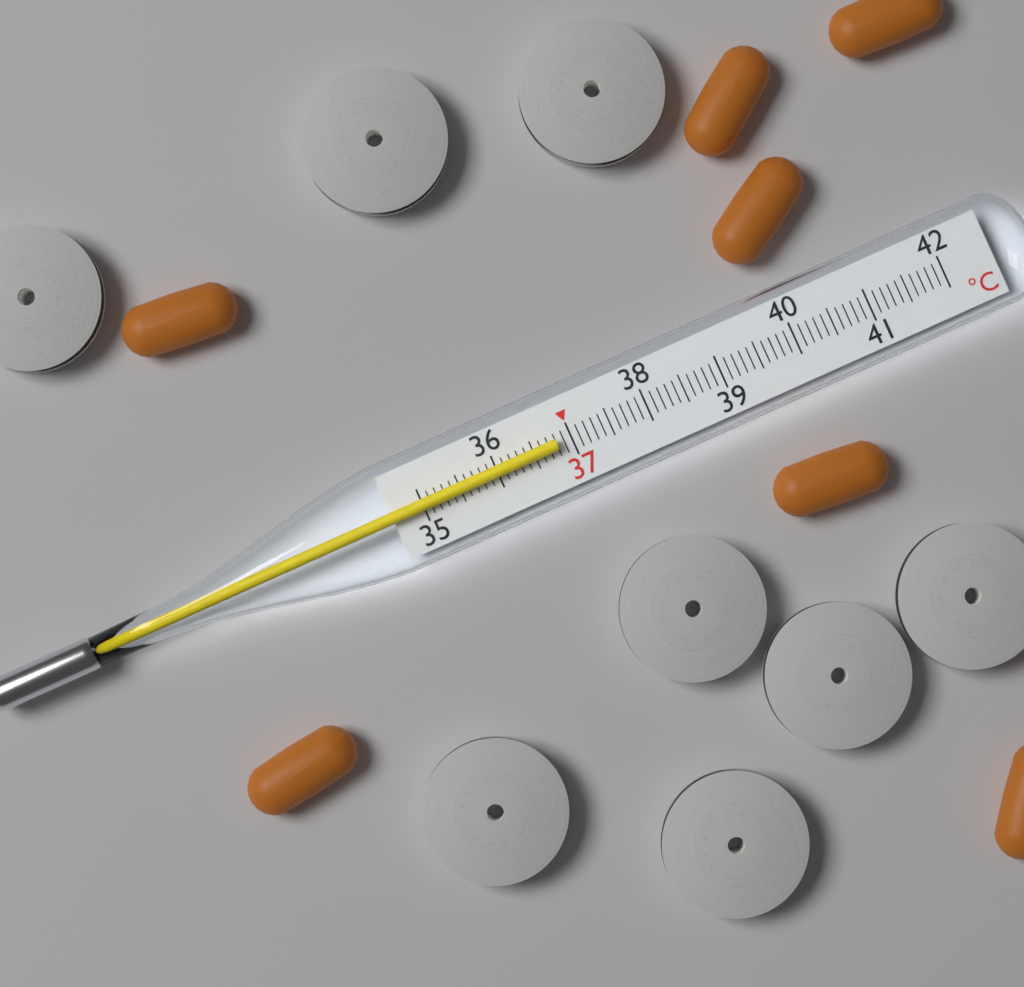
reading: 36.8 °C
